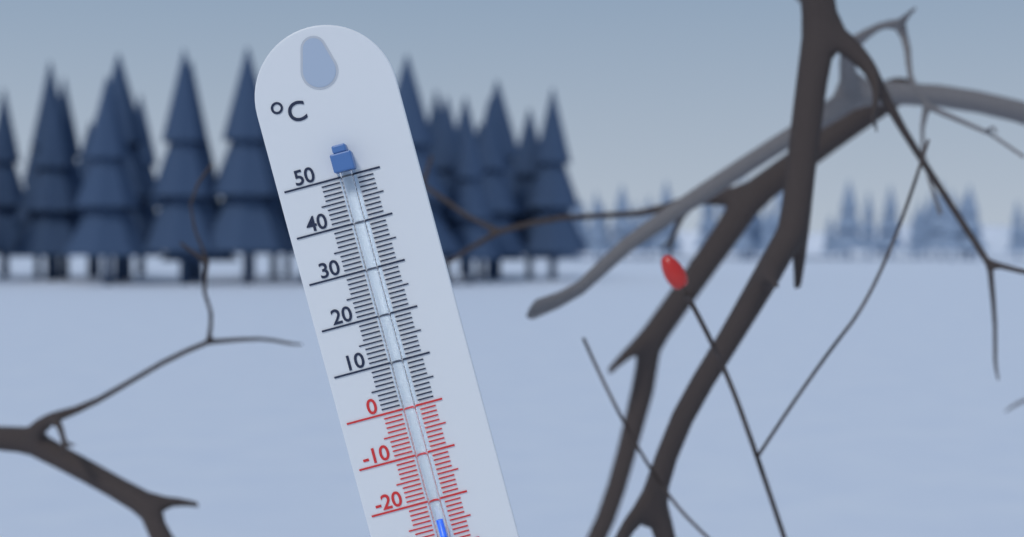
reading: -24 °C
